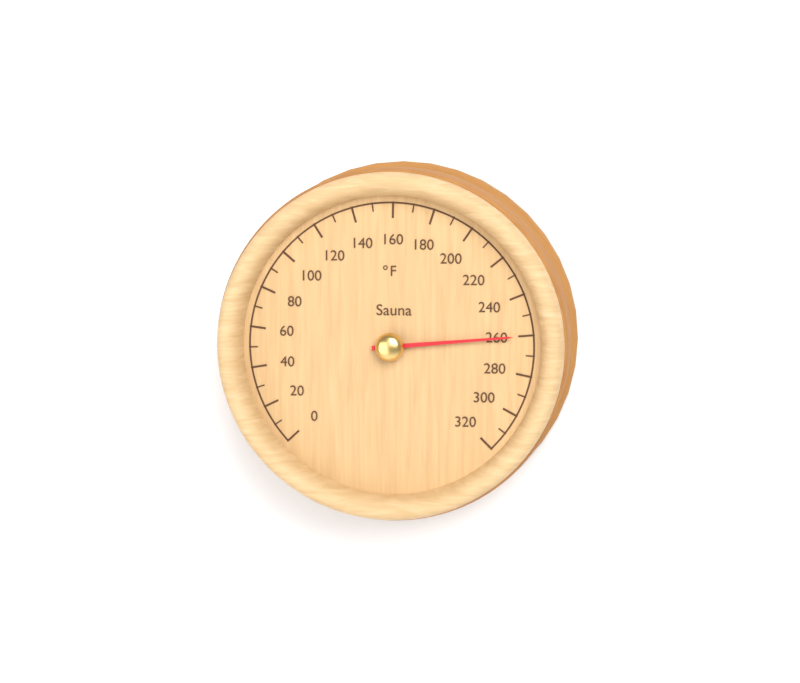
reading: 260 °F
